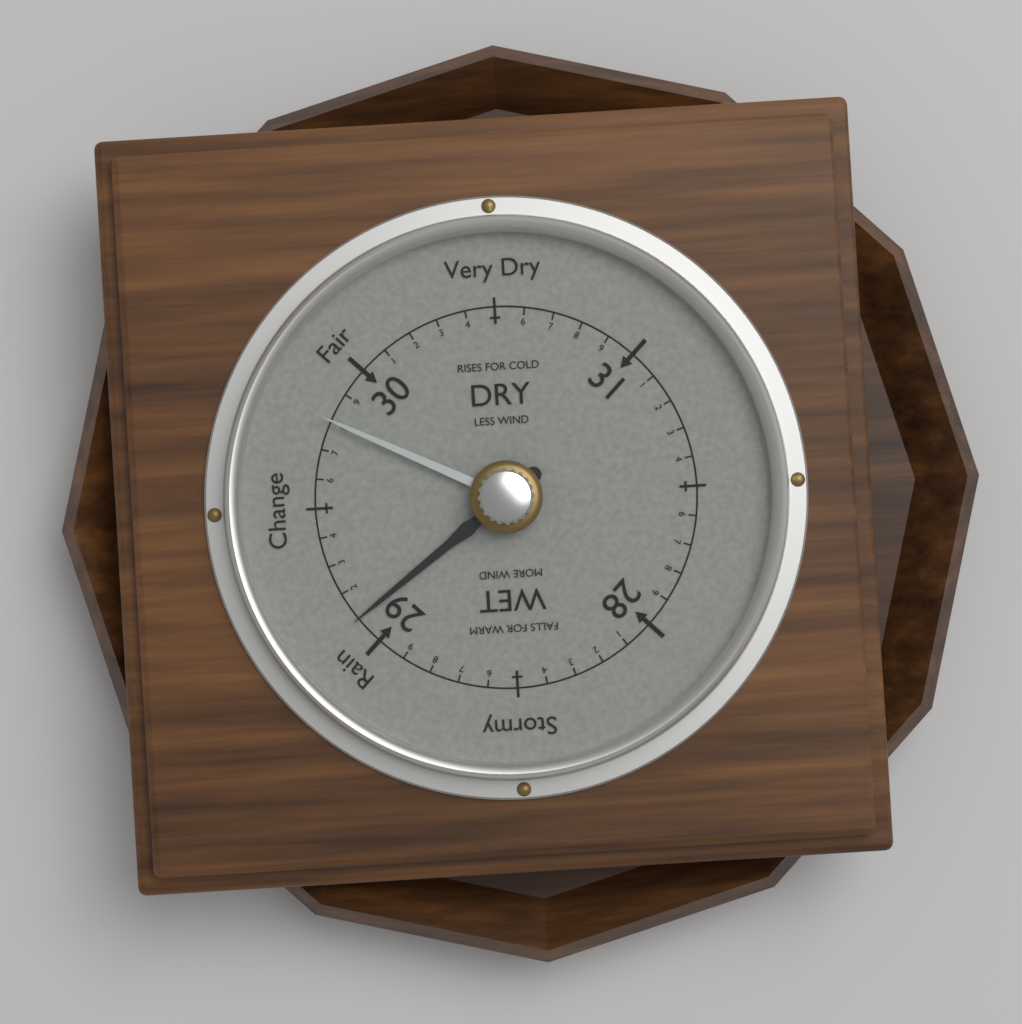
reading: 29.1 (no unit)
